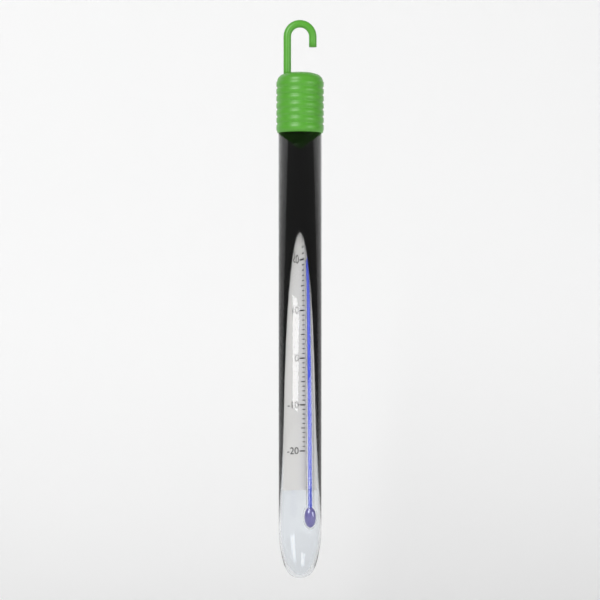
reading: 20 °C
